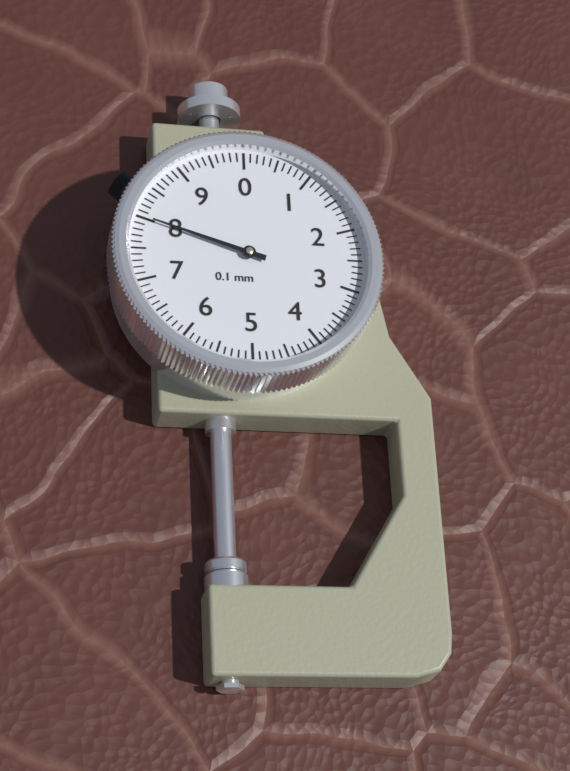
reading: 8.0 mm
